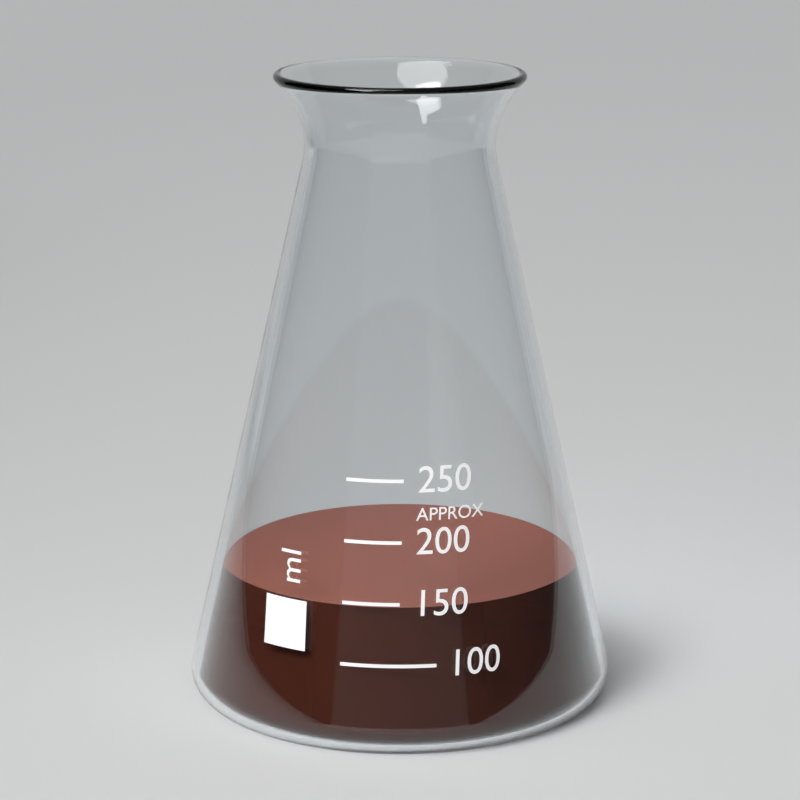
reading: 145 ml
